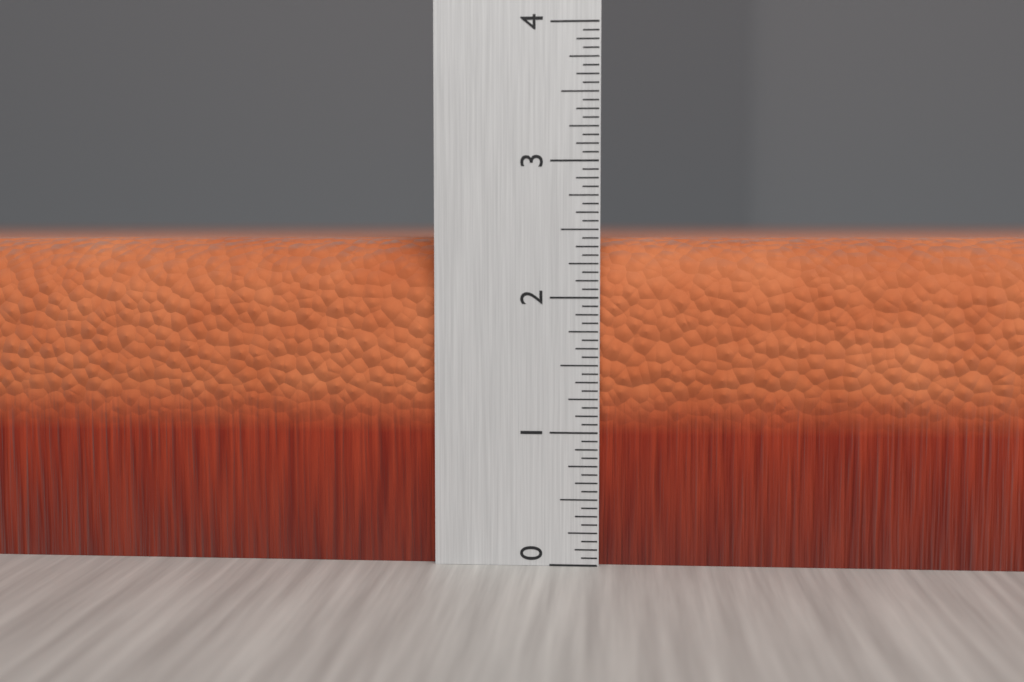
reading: 2.4375 (no unit)
